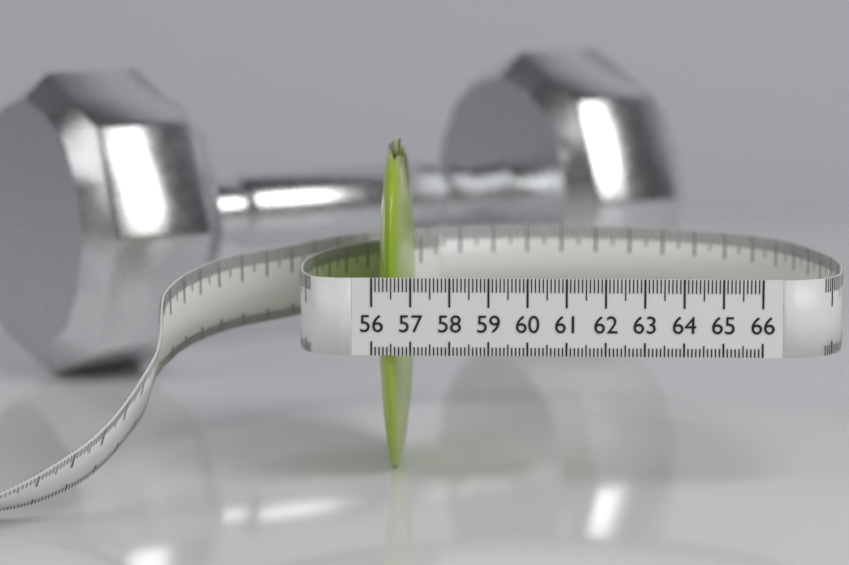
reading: 56.9 (no unit)
